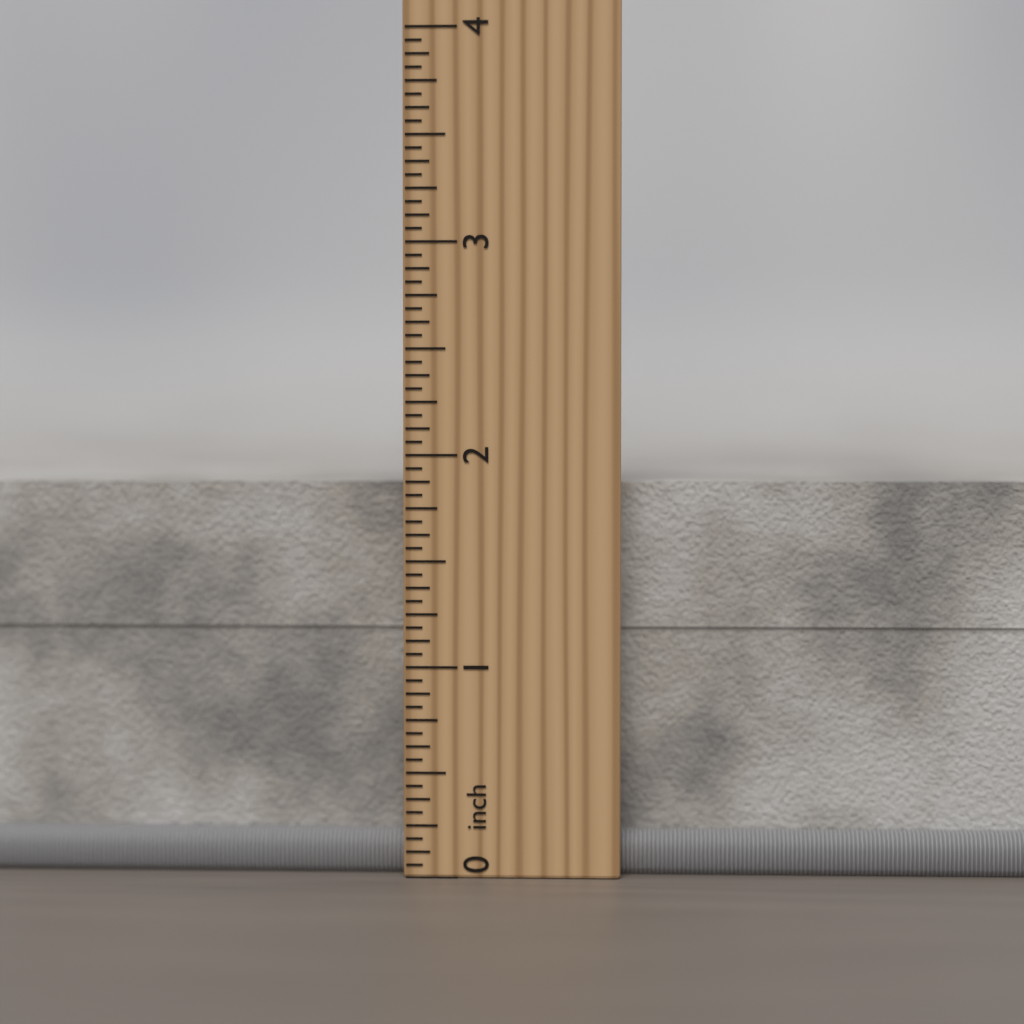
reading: 1.8750 inch
